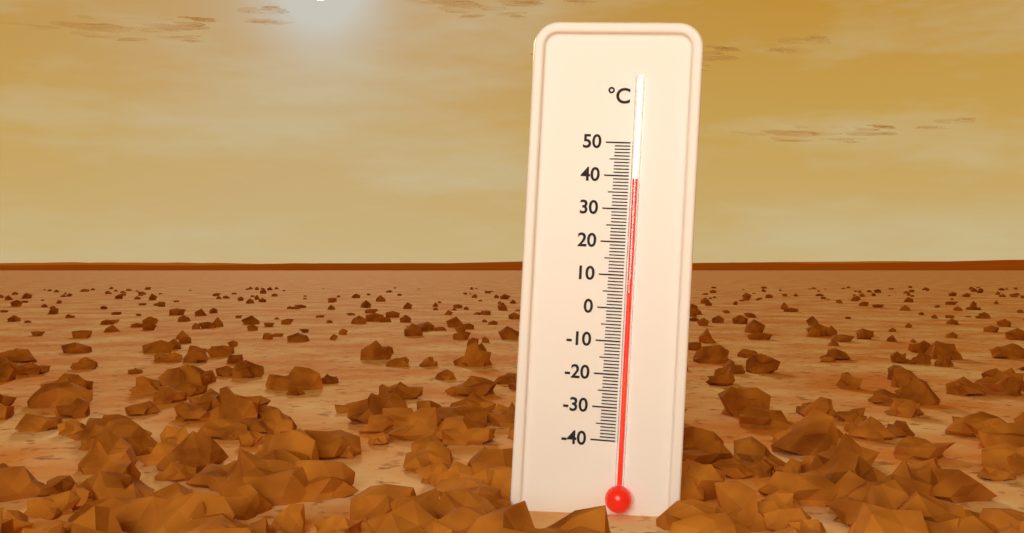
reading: 39 °C
